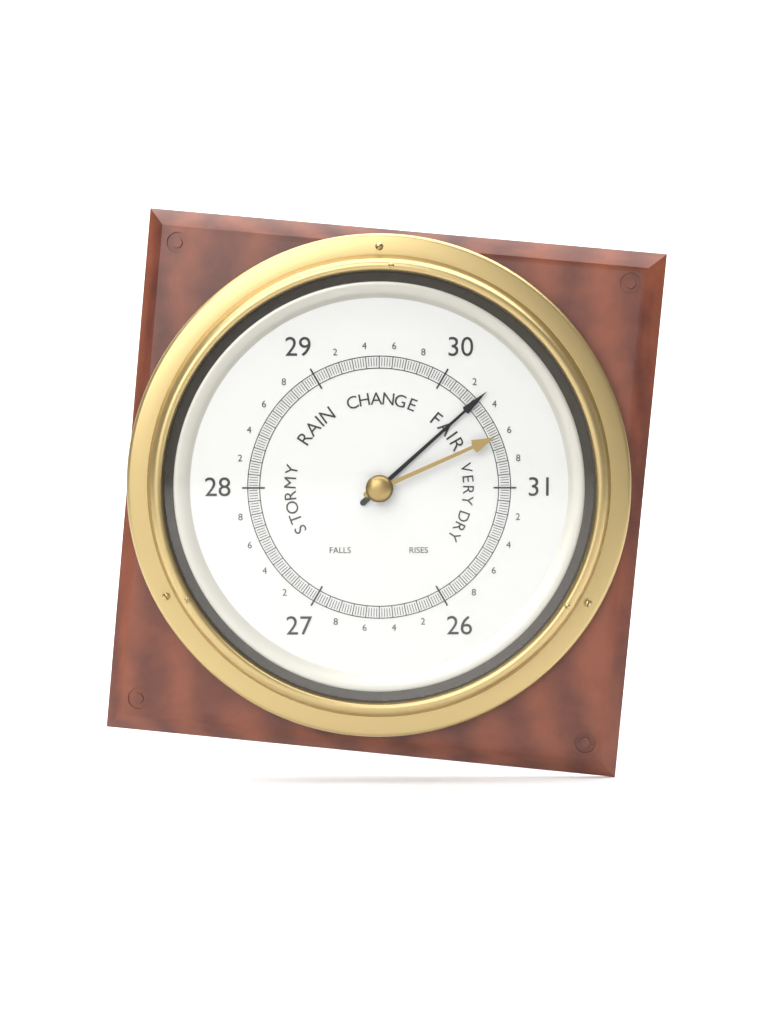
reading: 30.30 (no unit)
